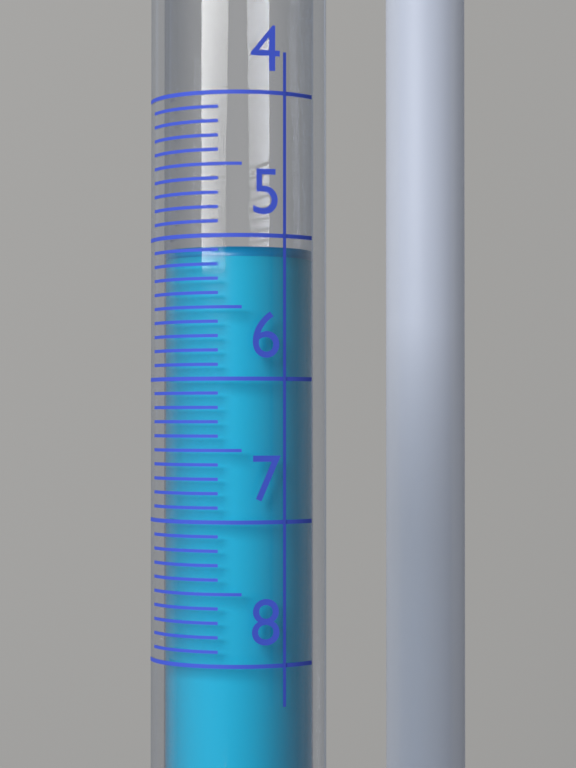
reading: 5.1 (no unit)
